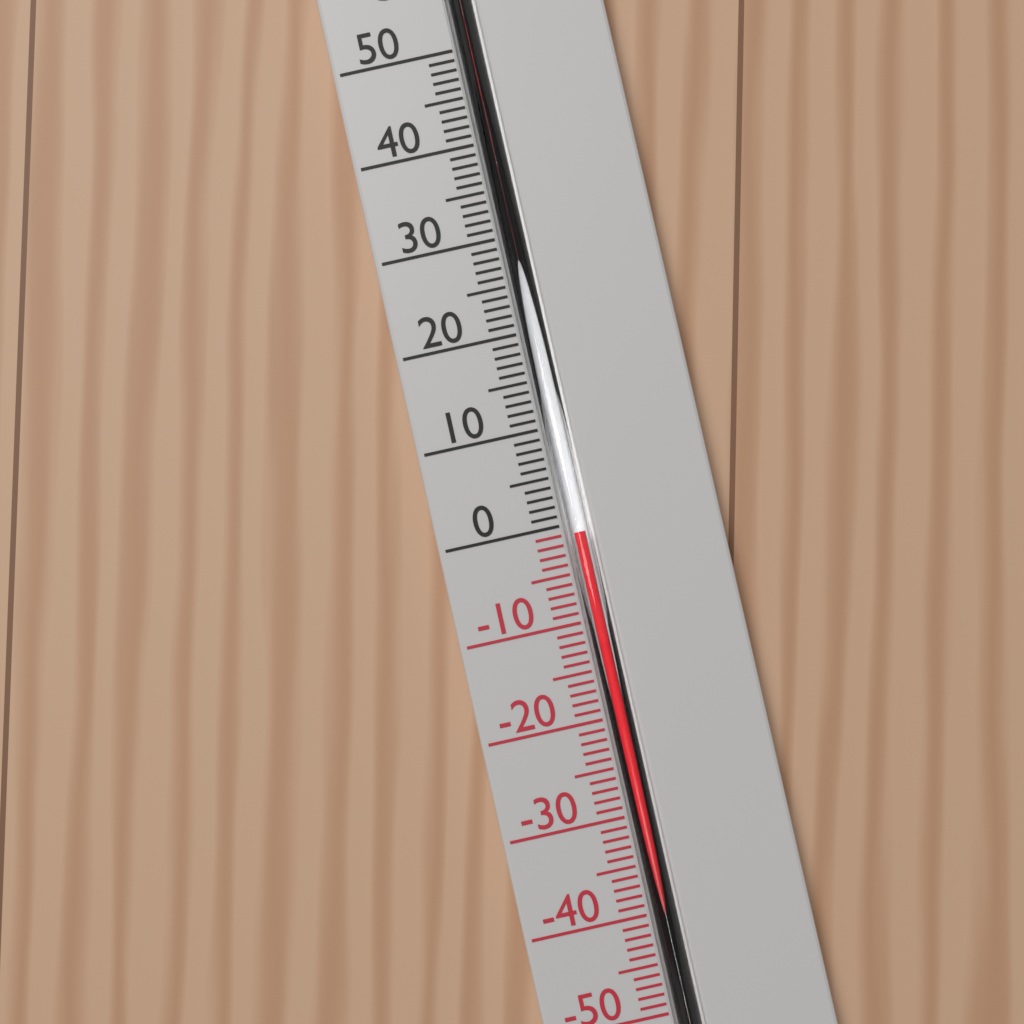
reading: -1 °C
